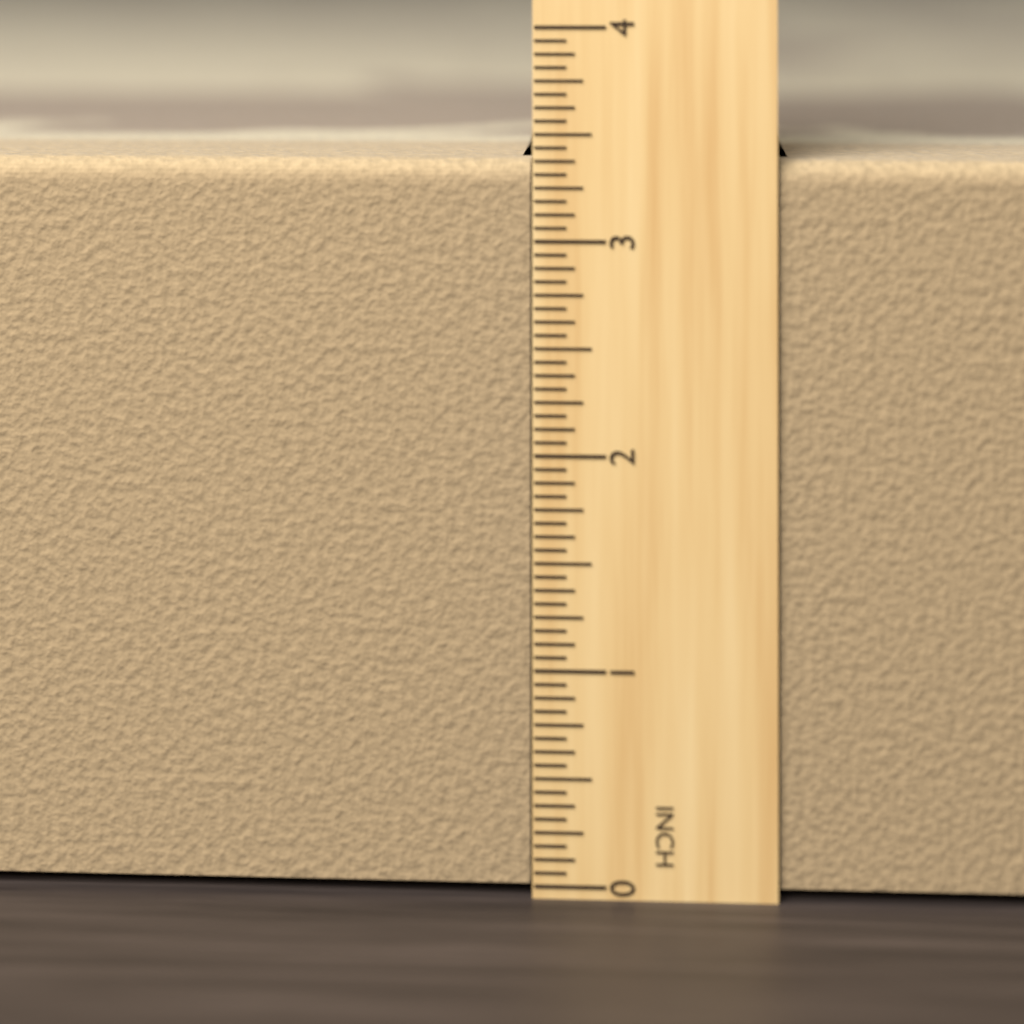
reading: 3.3750 in
